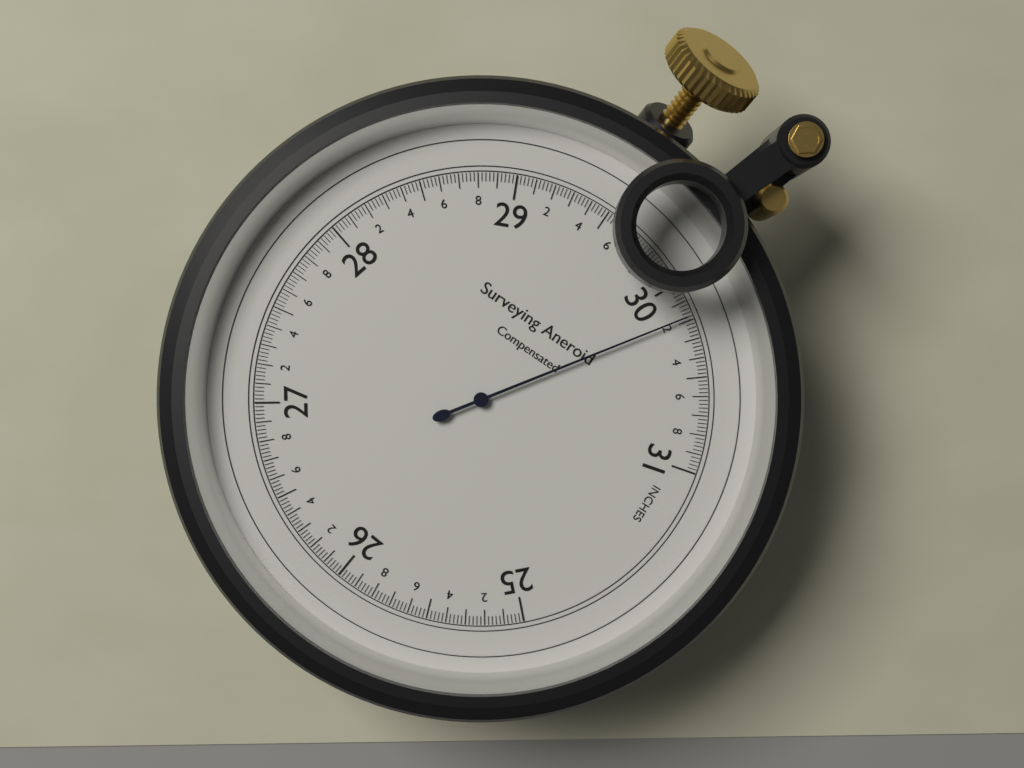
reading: 30.18 inches
